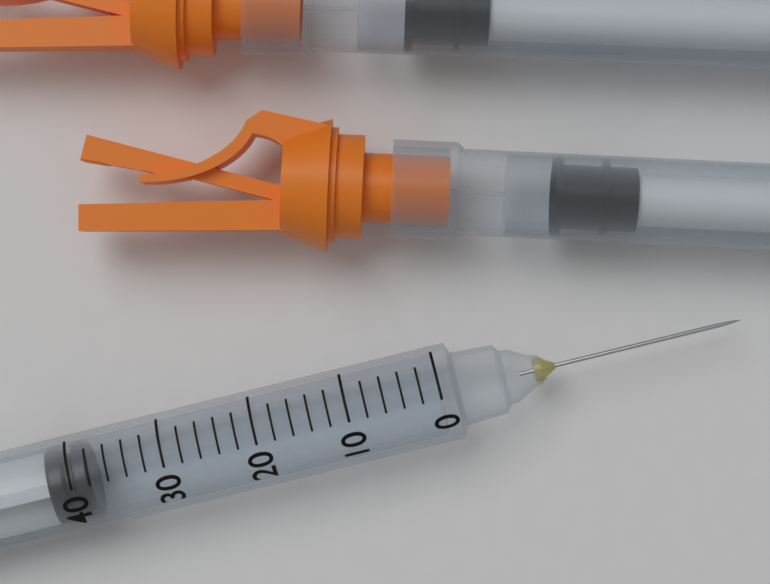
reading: 38 (no unit)
